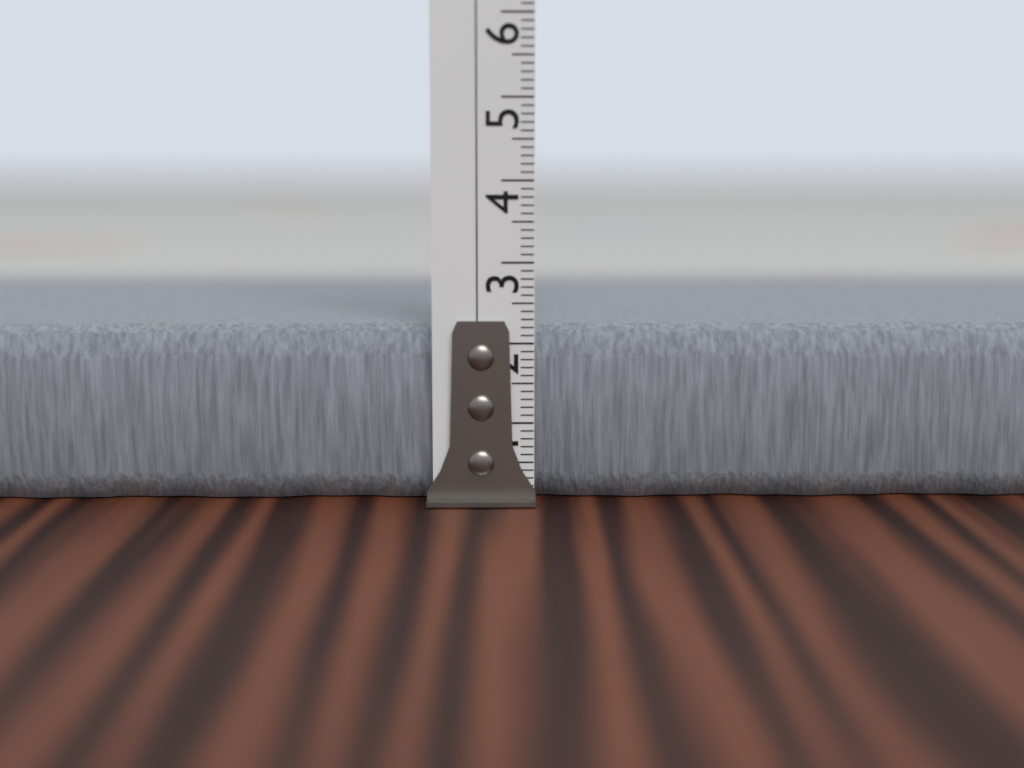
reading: 2.2 cm
